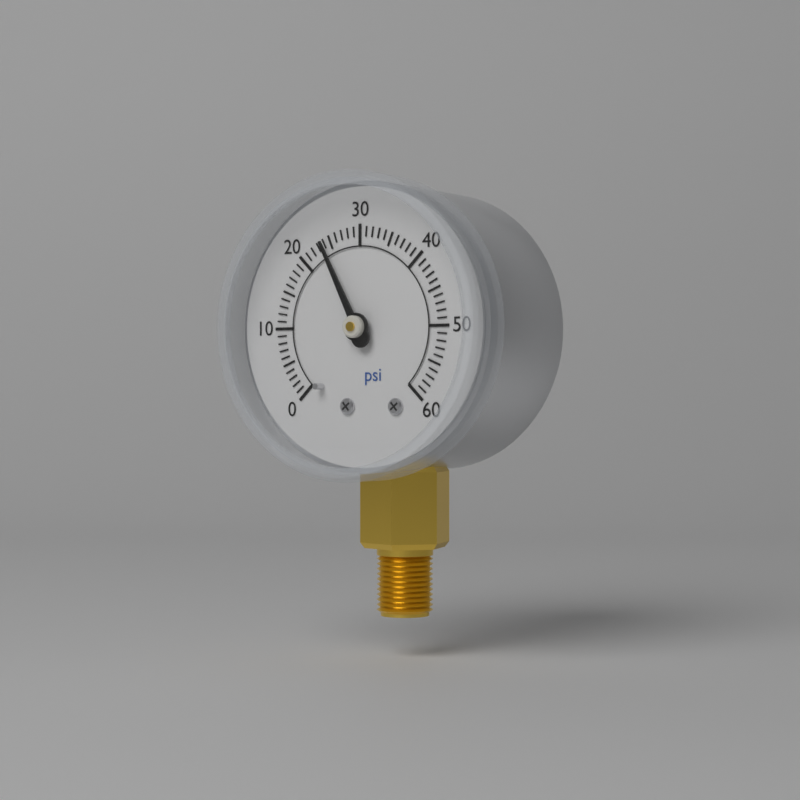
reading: 24 psi
